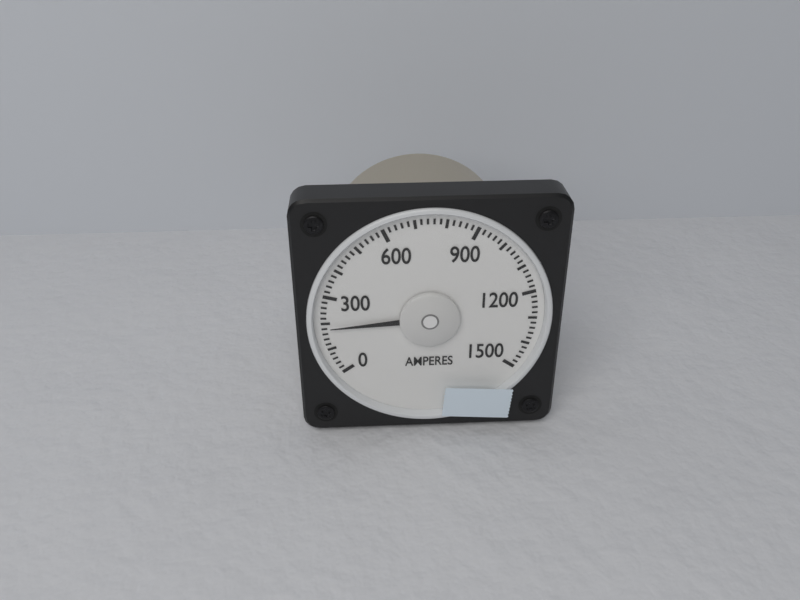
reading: 180 A
